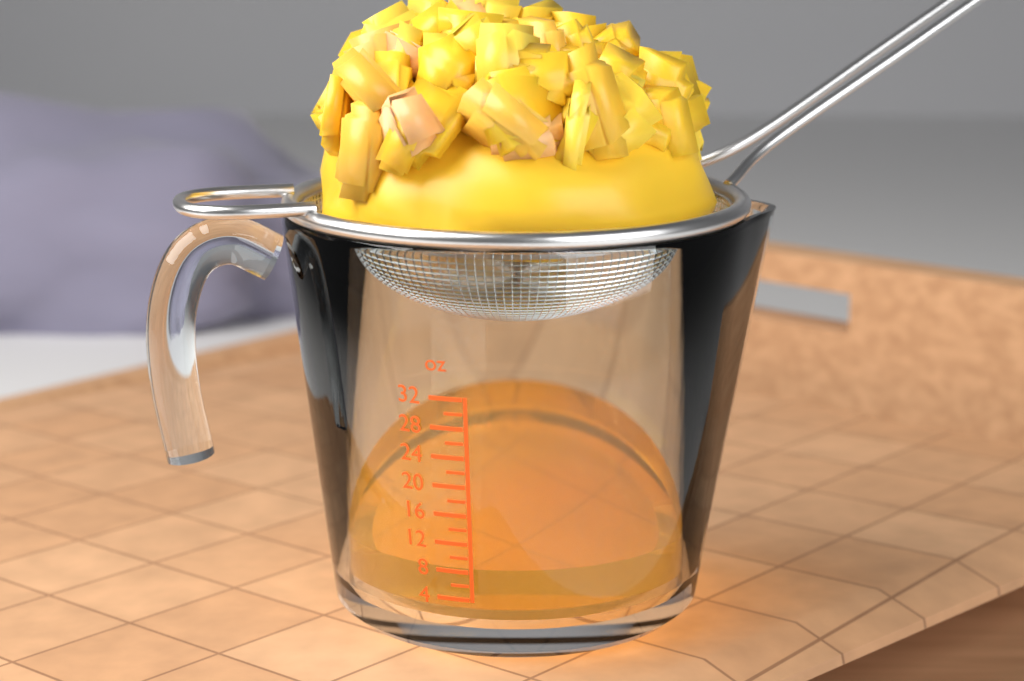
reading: 8 oz
